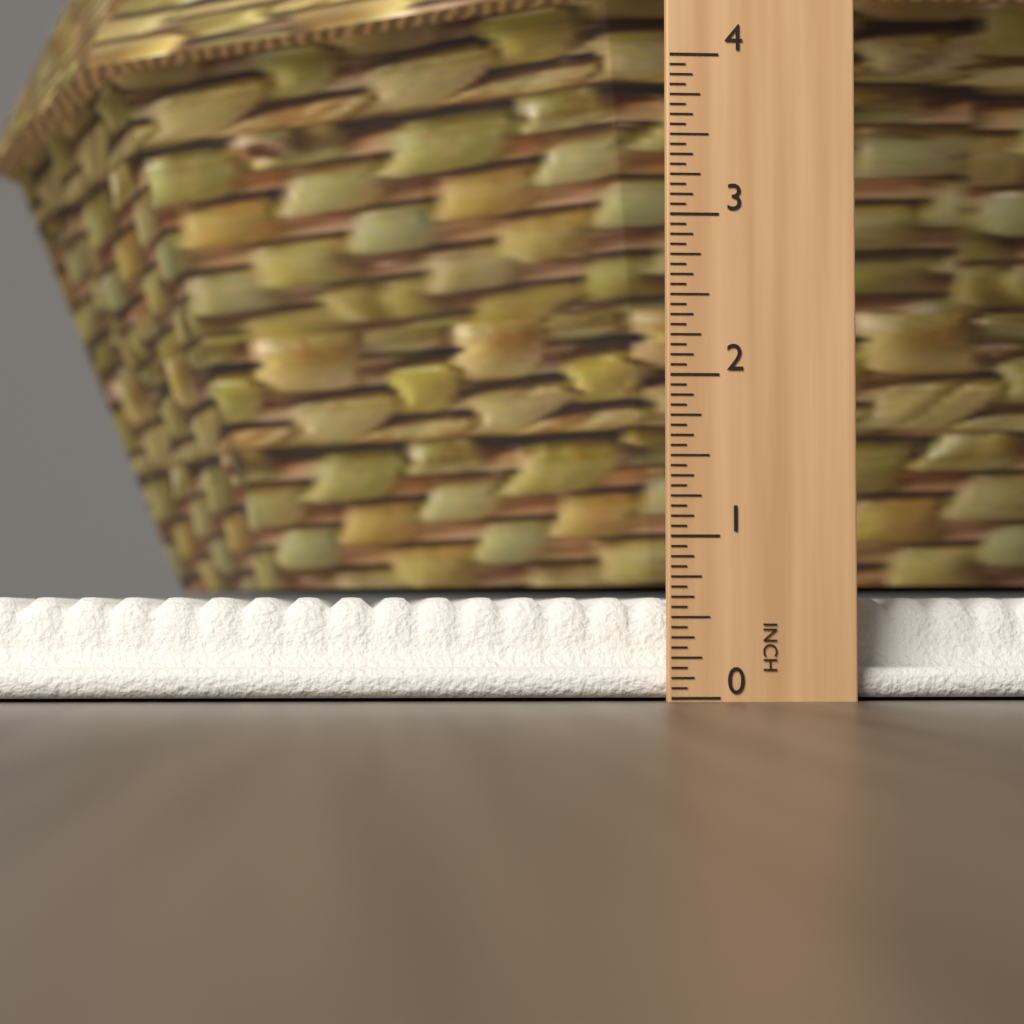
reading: 0.6250 in
